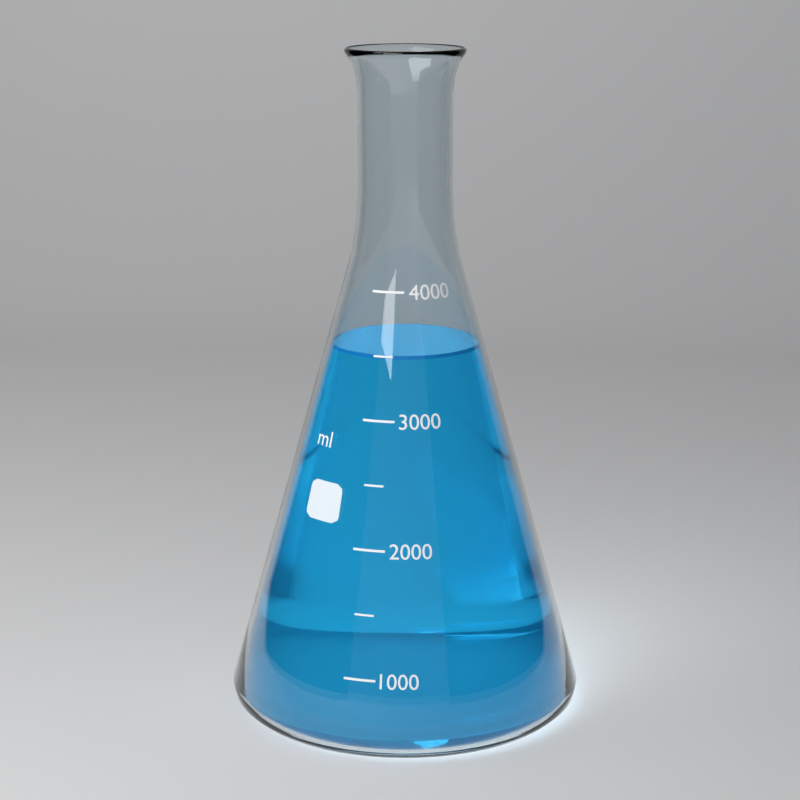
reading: 3500 ml
